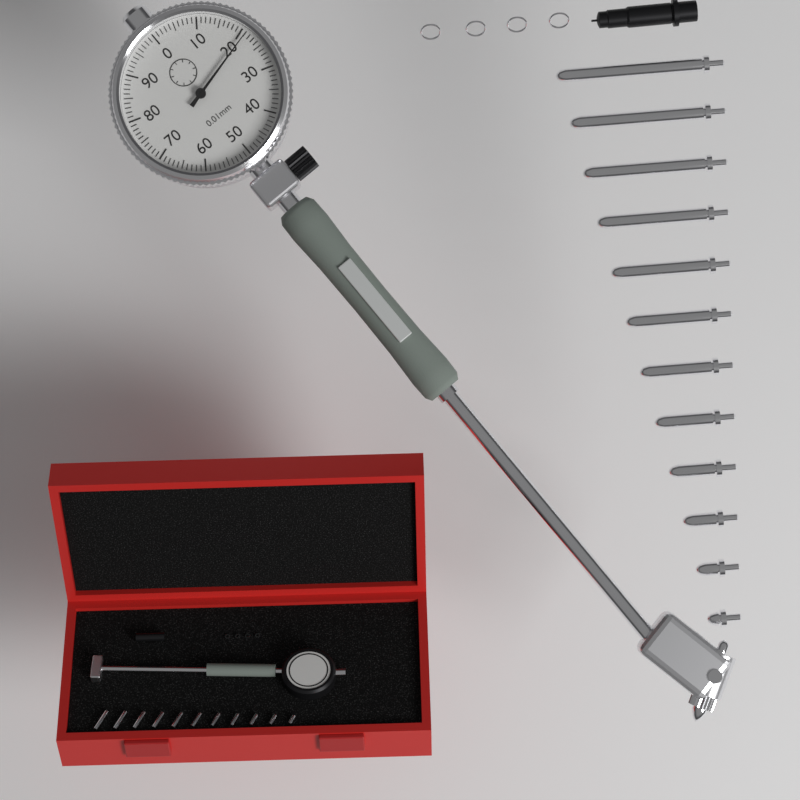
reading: 0.21 mm
